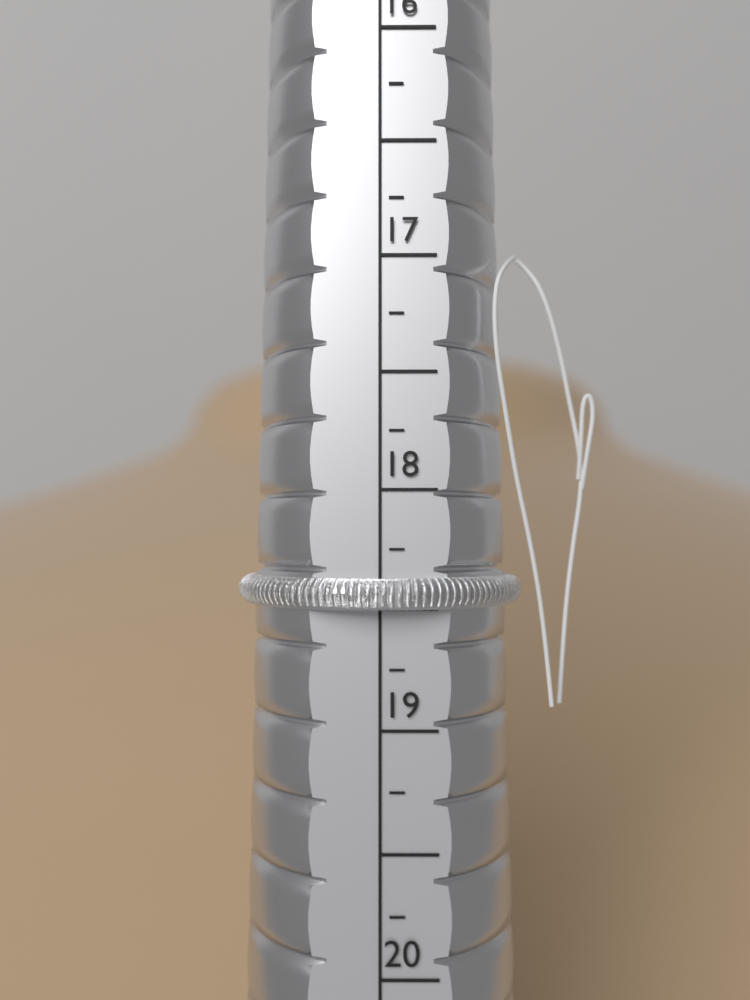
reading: 18.50 (no unit)
